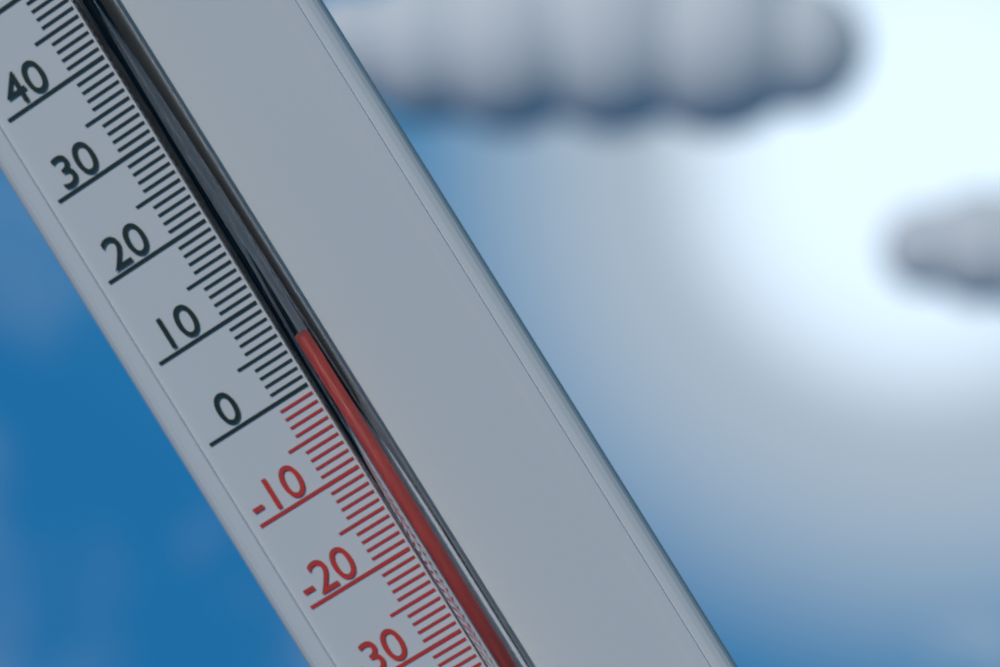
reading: 4 °C
